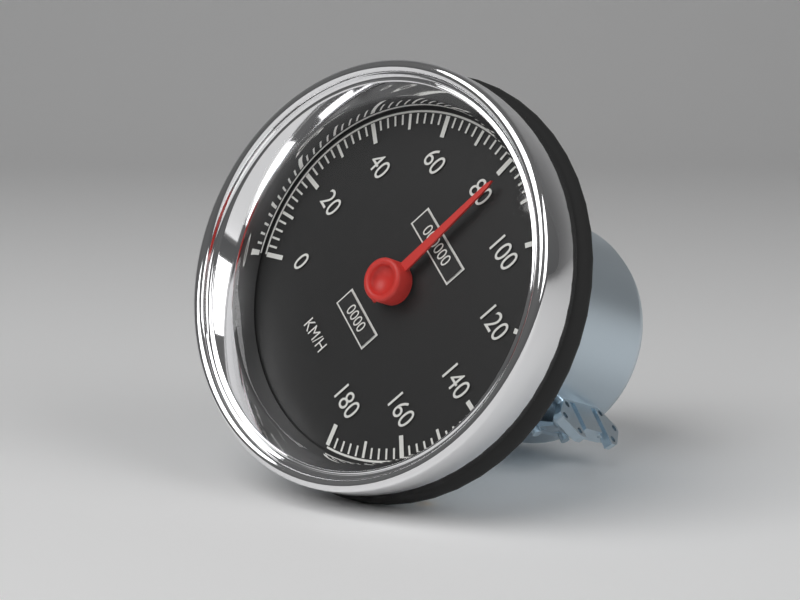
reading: 82 km/h
